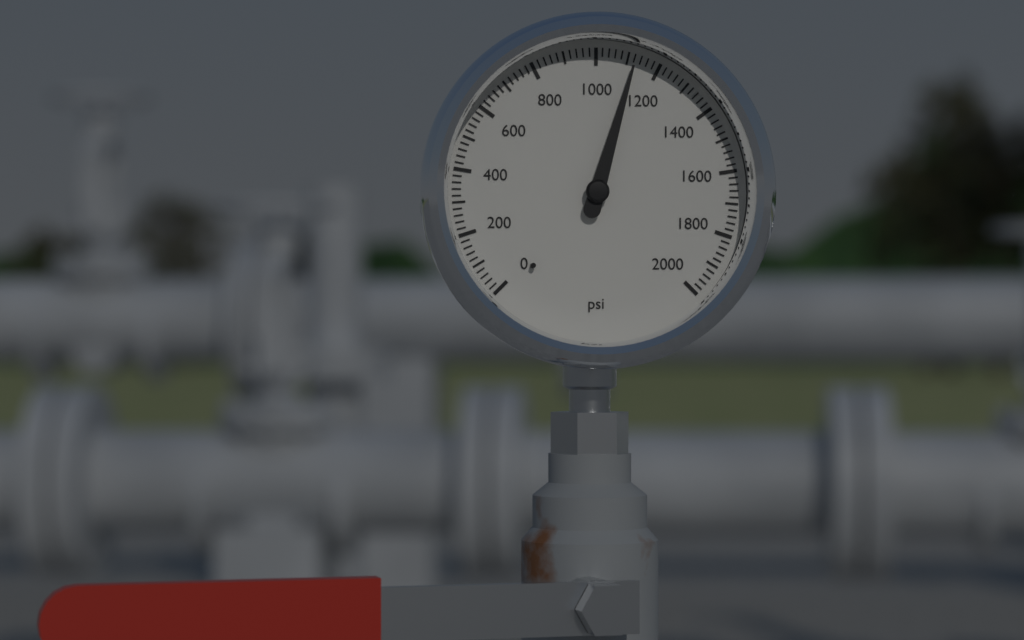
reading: 1120 psi
